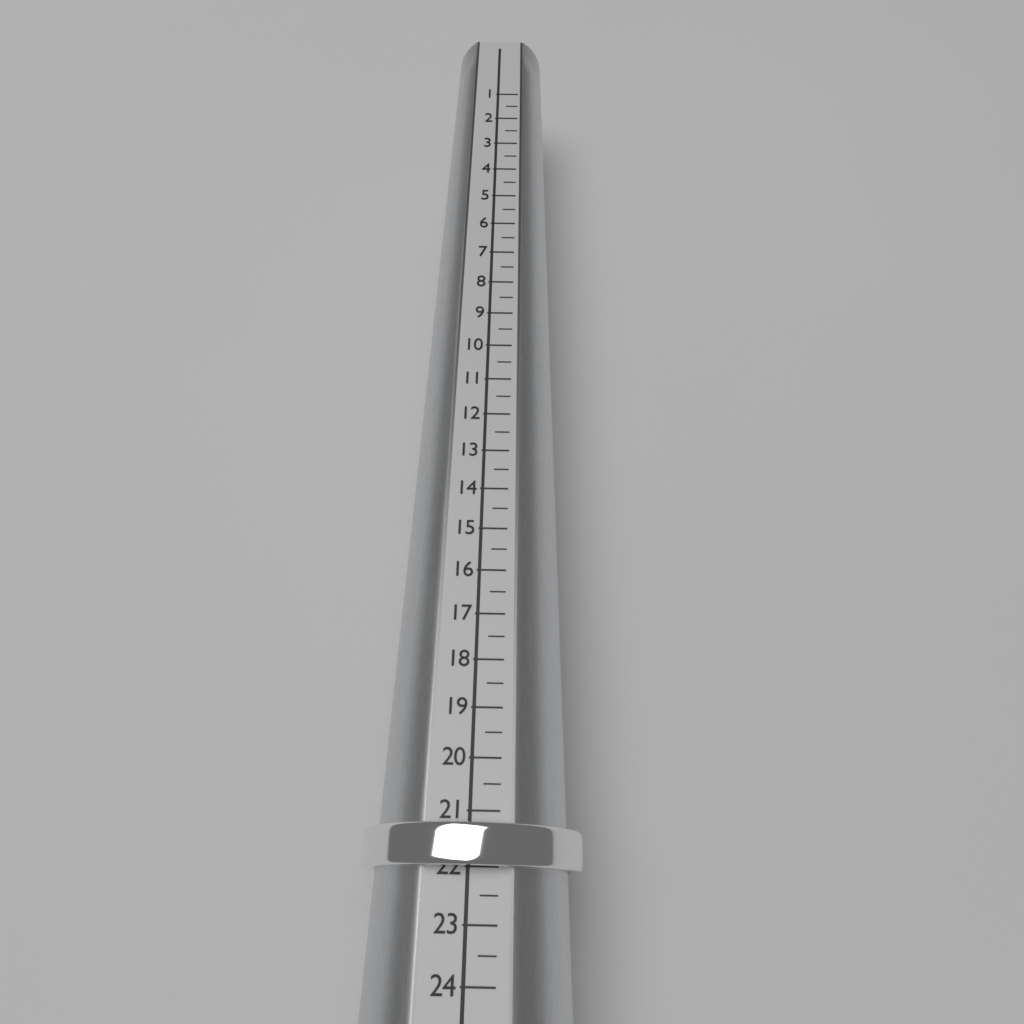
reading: 22.0 (no unit)
